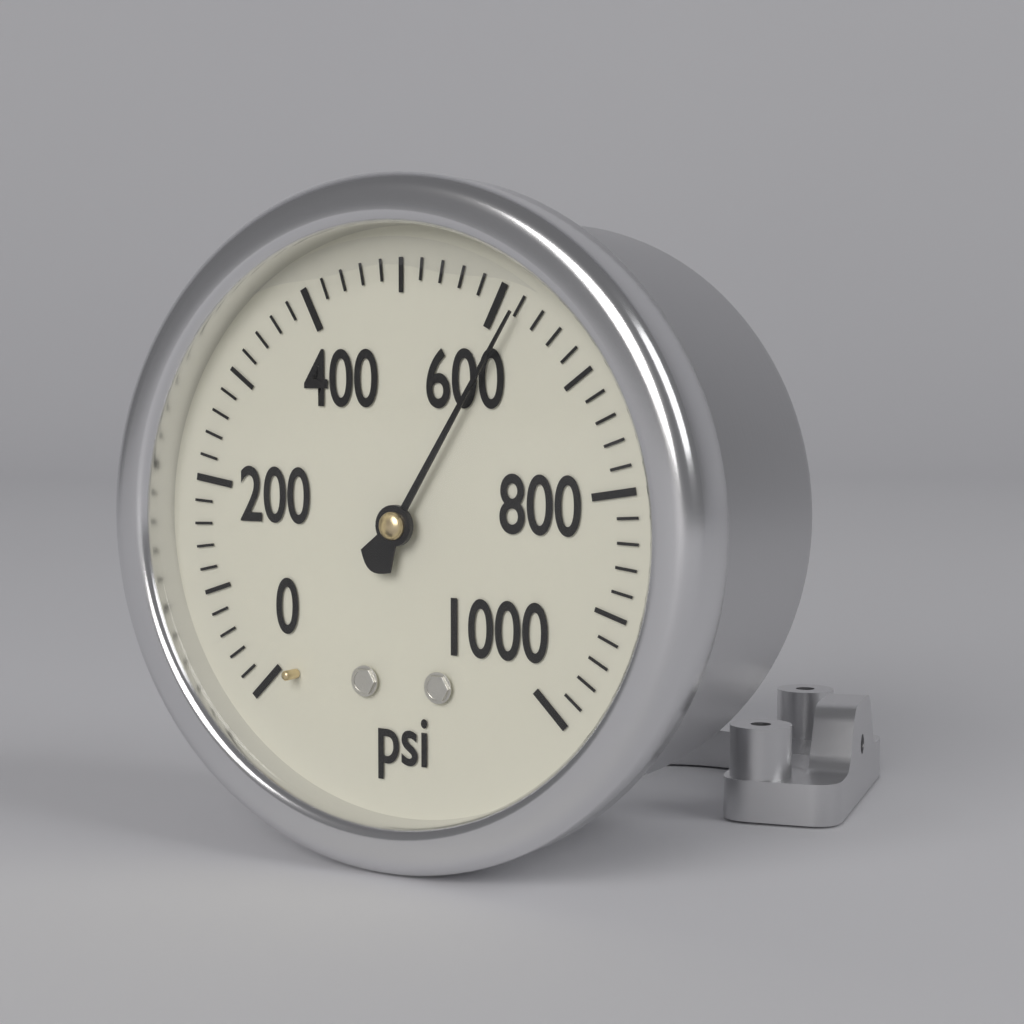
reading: 620 psi
